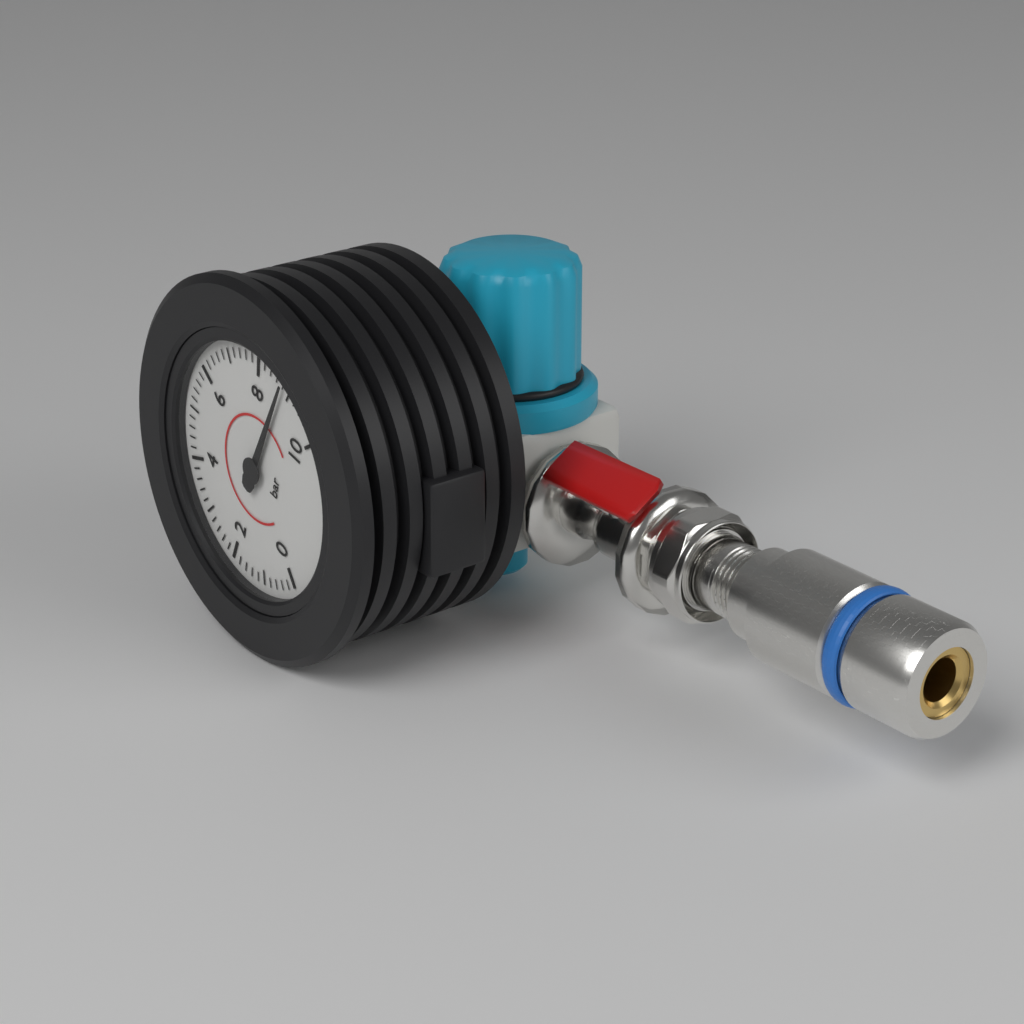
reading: 8.8 bar
